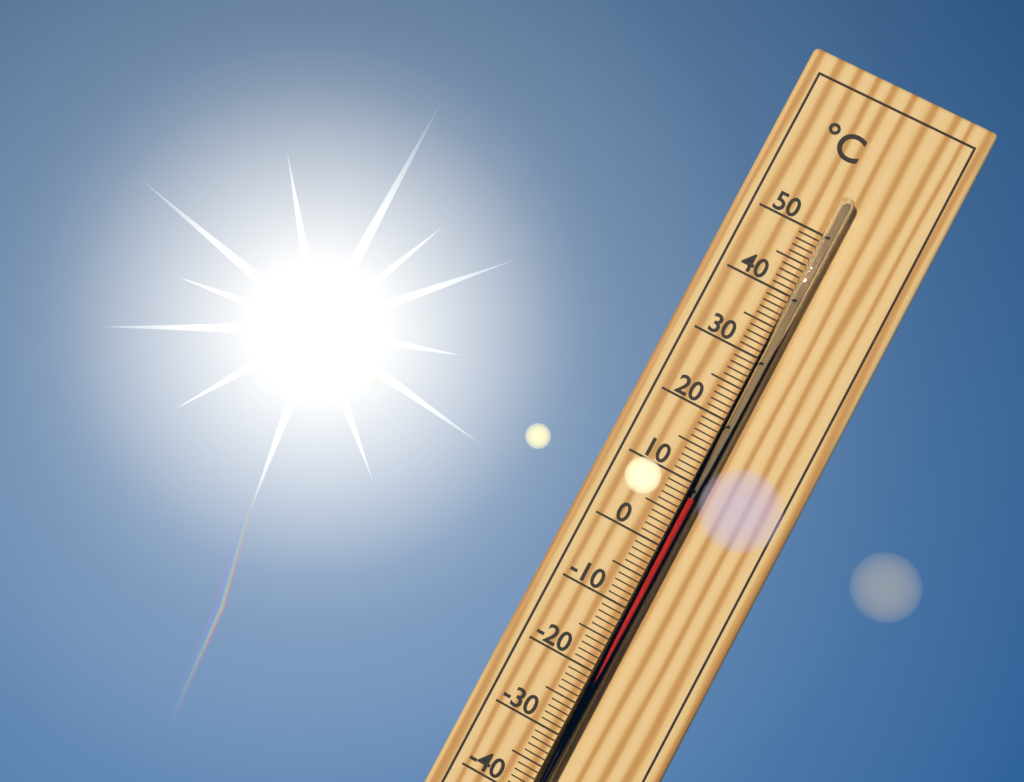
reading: 8 °C
